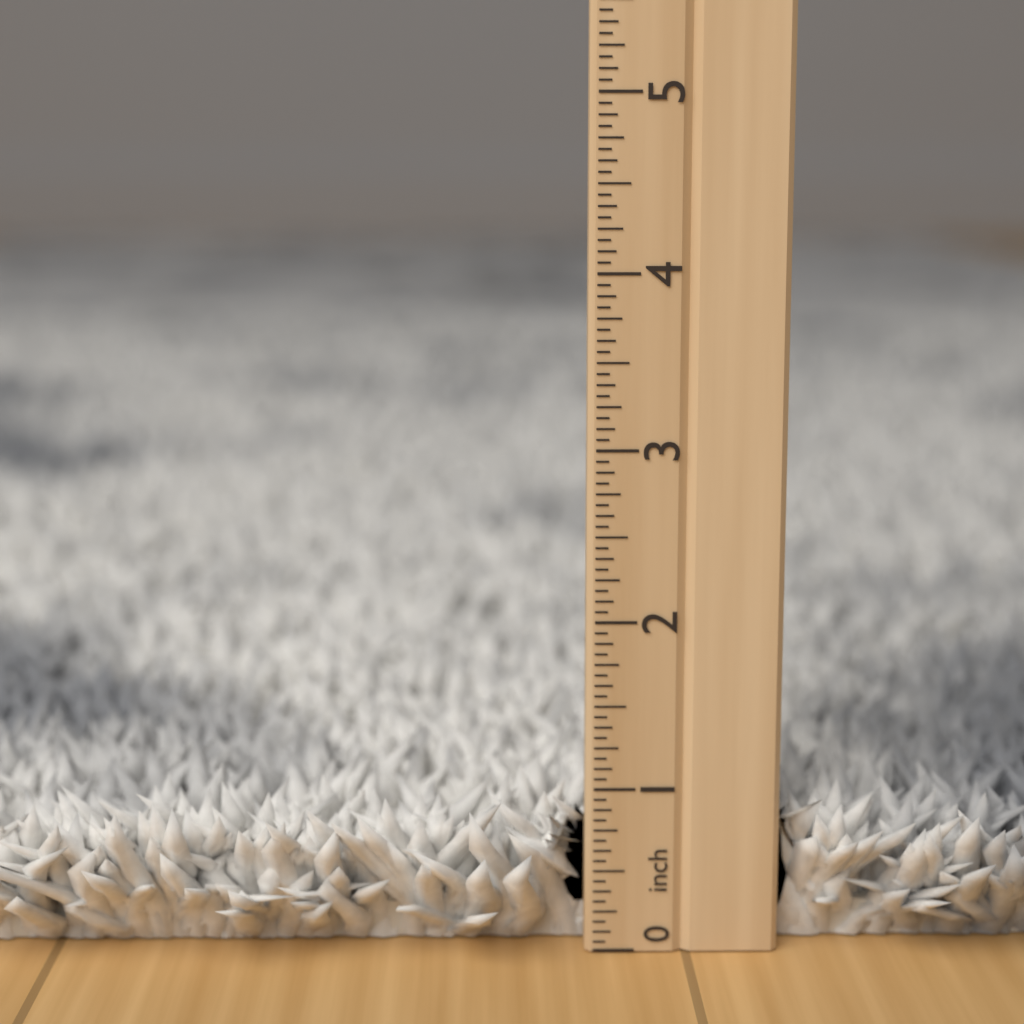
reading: 1.0000 inch
